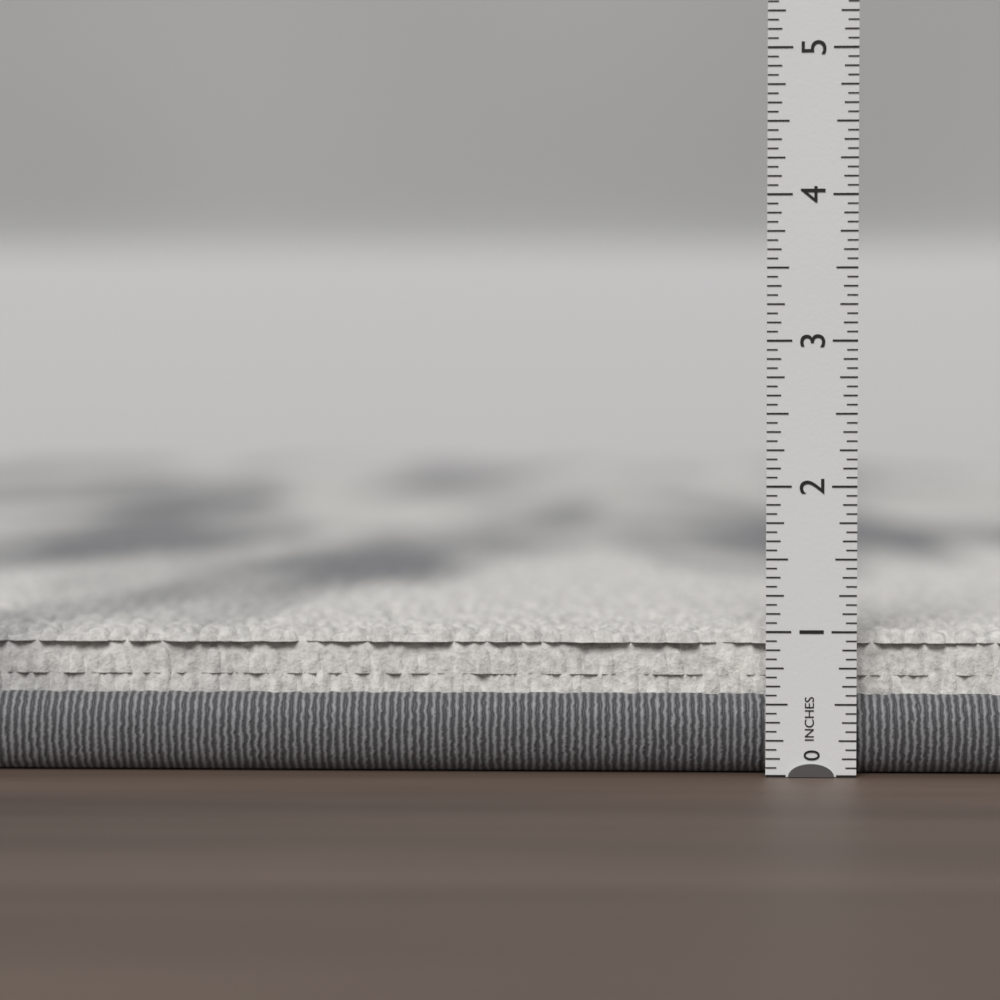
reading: 1.0000 in
